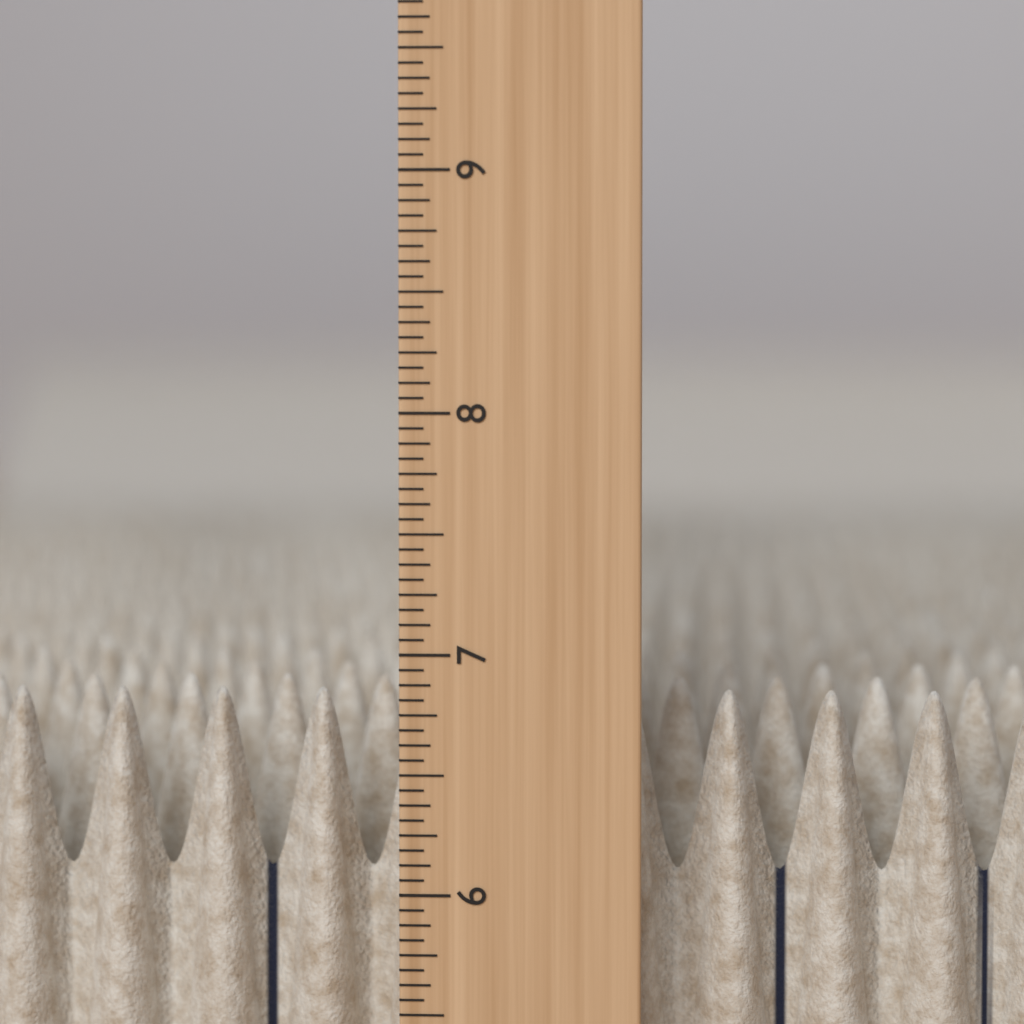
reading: 6.8125 in
